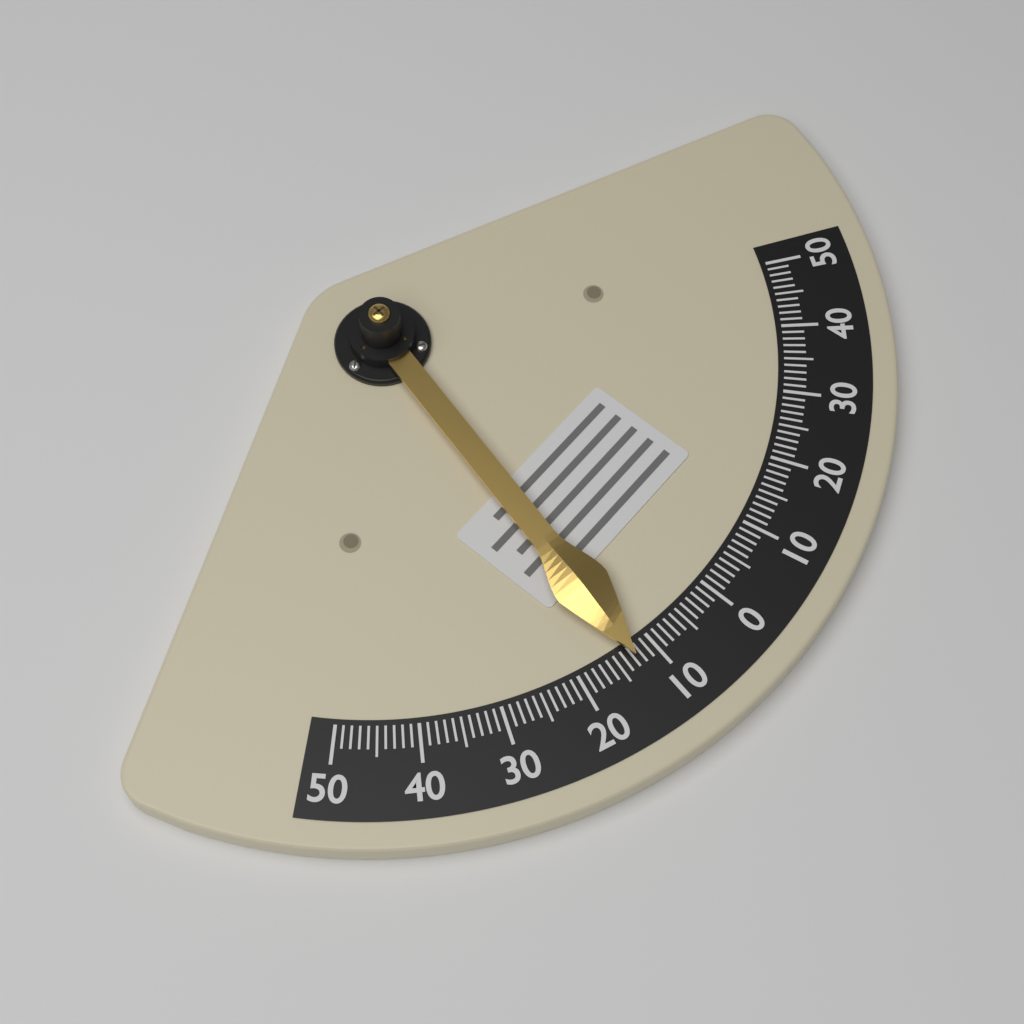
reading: -13 (no unit)
